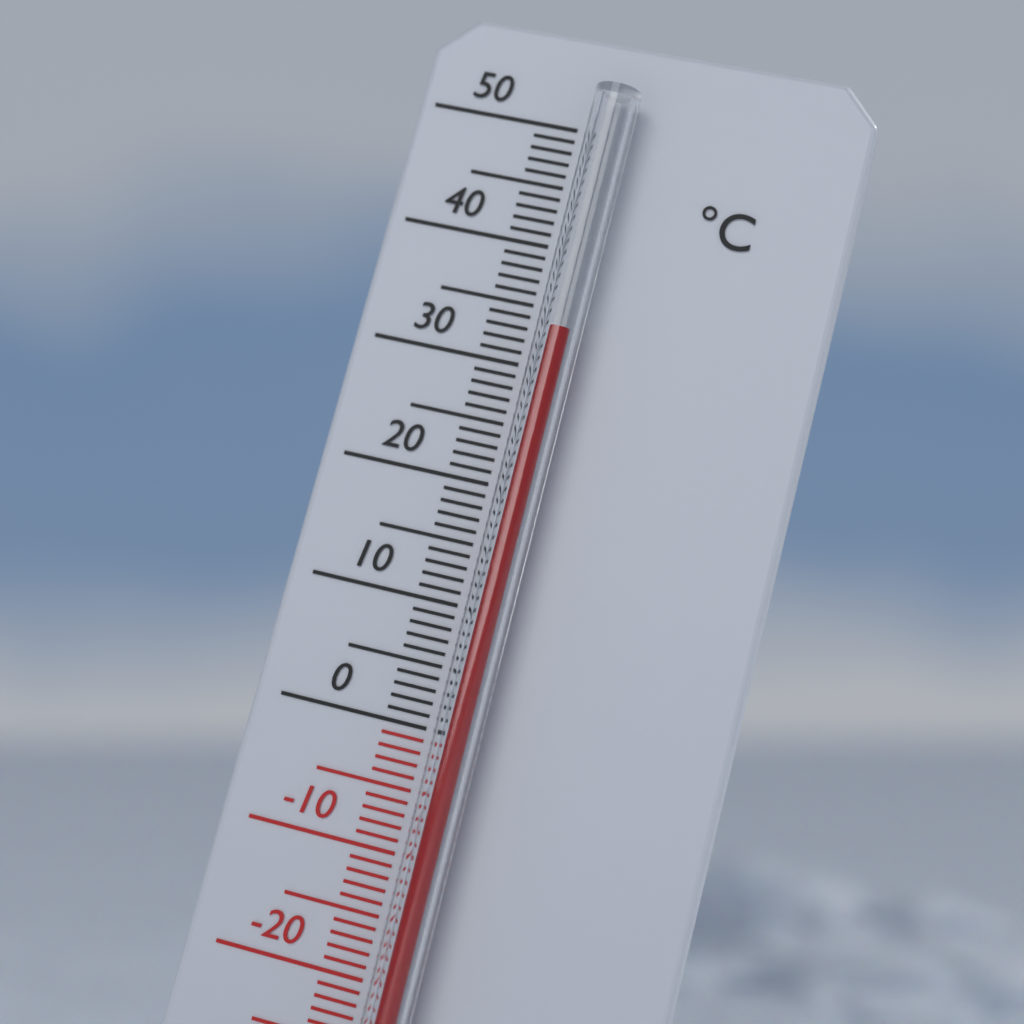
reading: 33 °C
